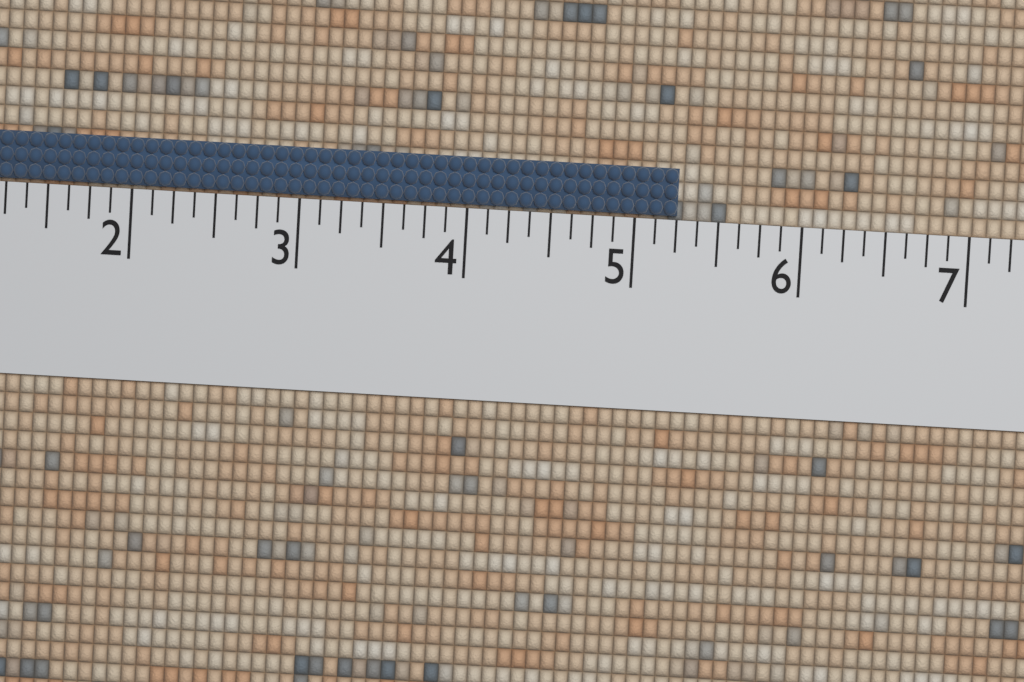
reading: 5.250 (no unit)
